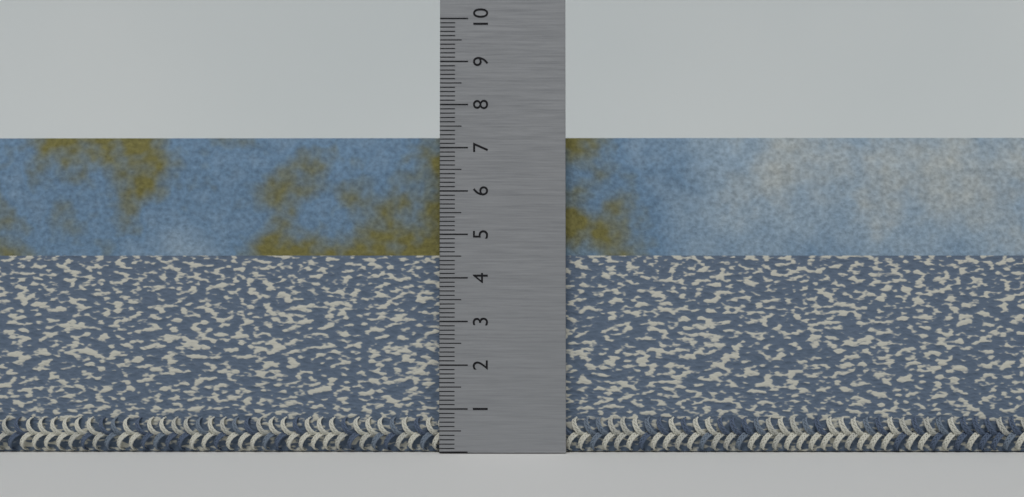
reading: 7.3 (no unit)
